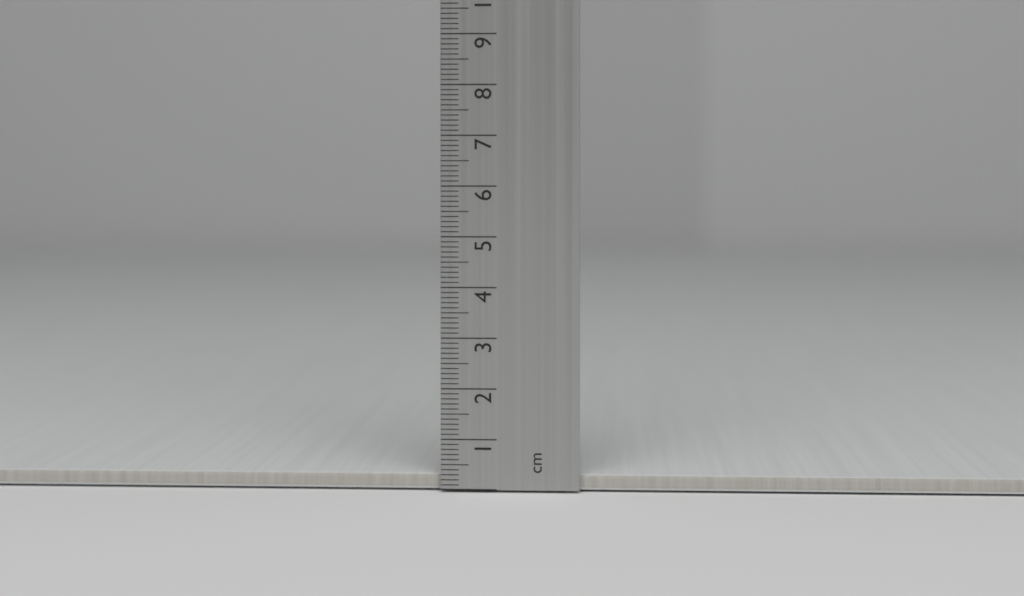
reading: 0.3 cm
